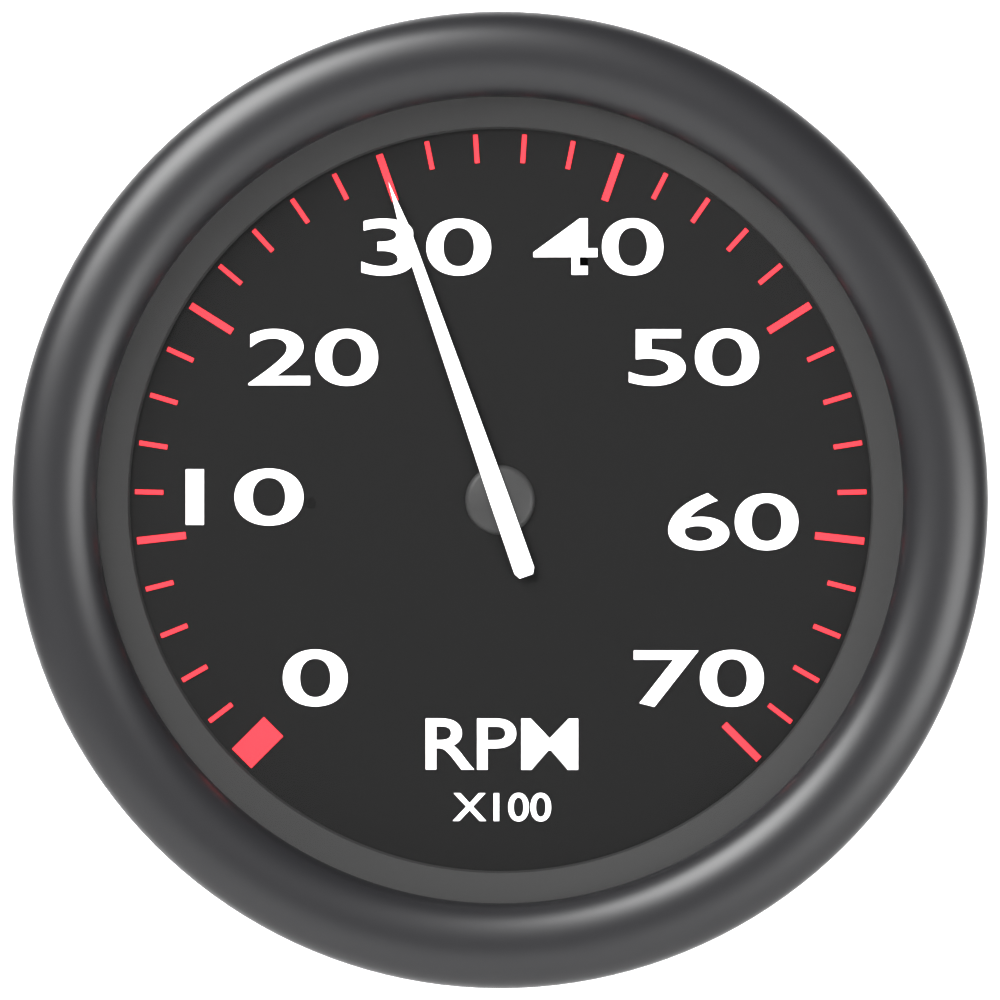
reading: 3000 RPM
